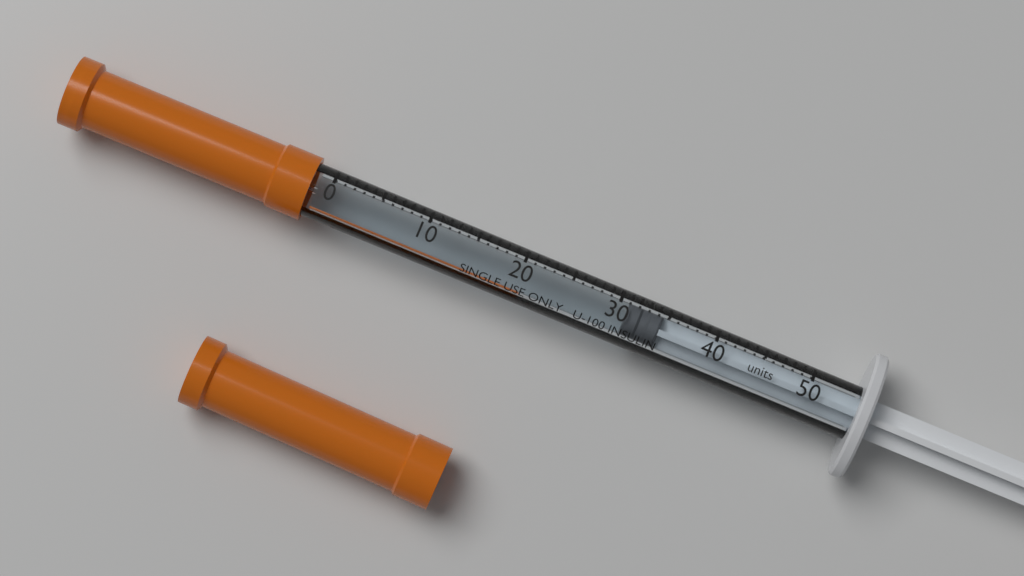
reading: 31 units
